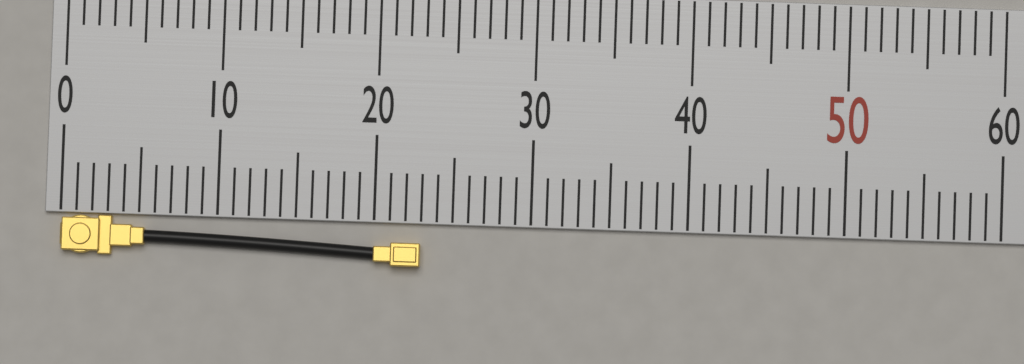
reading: 23 (no unit)
